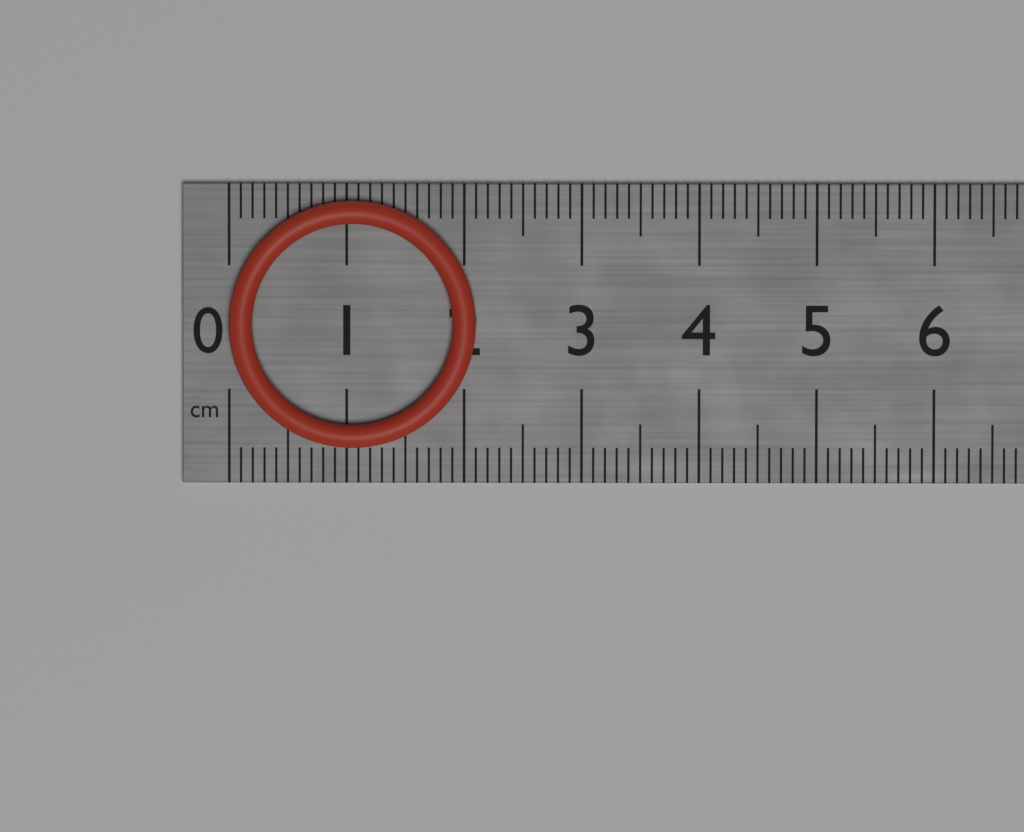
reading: 2.1 cm
